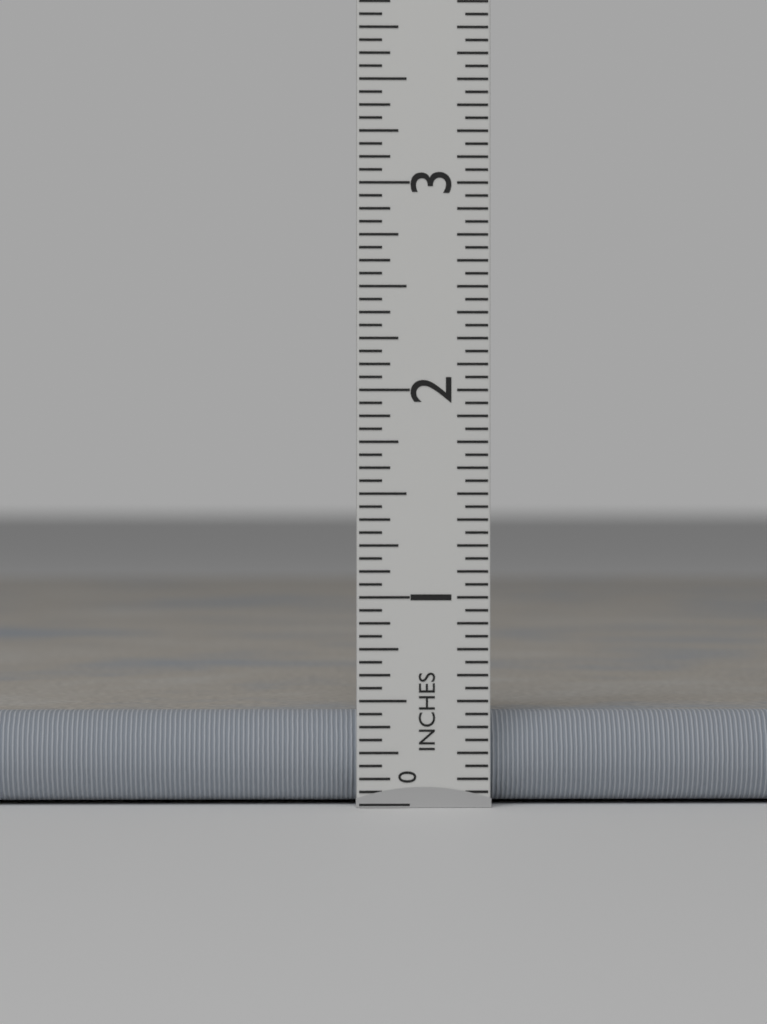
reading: 0.4375 in
